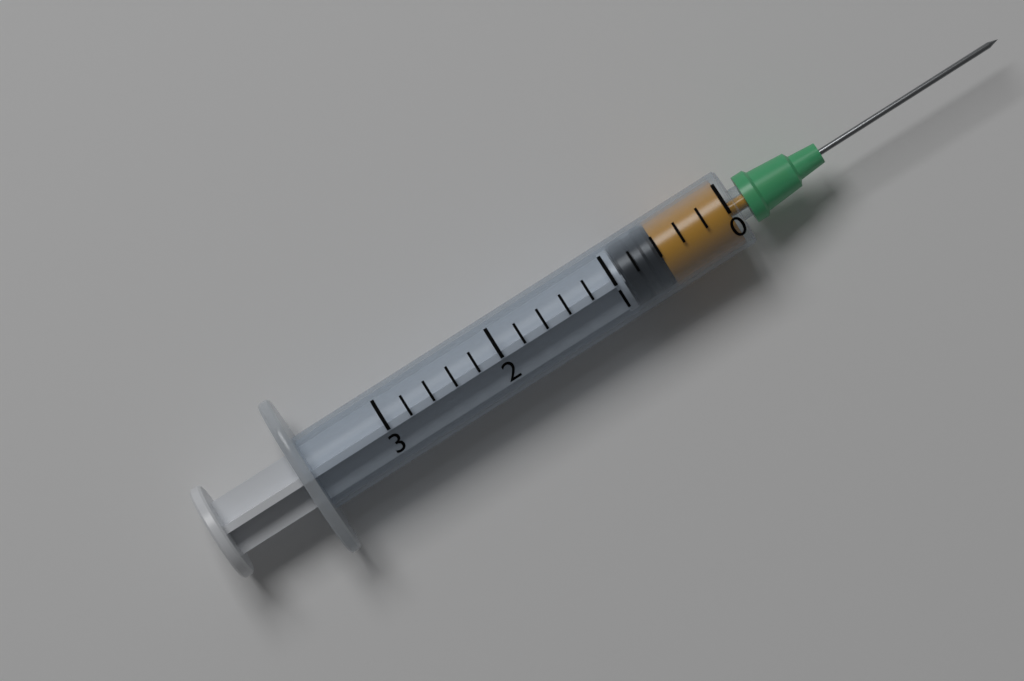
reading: 0.6 (no unit)
